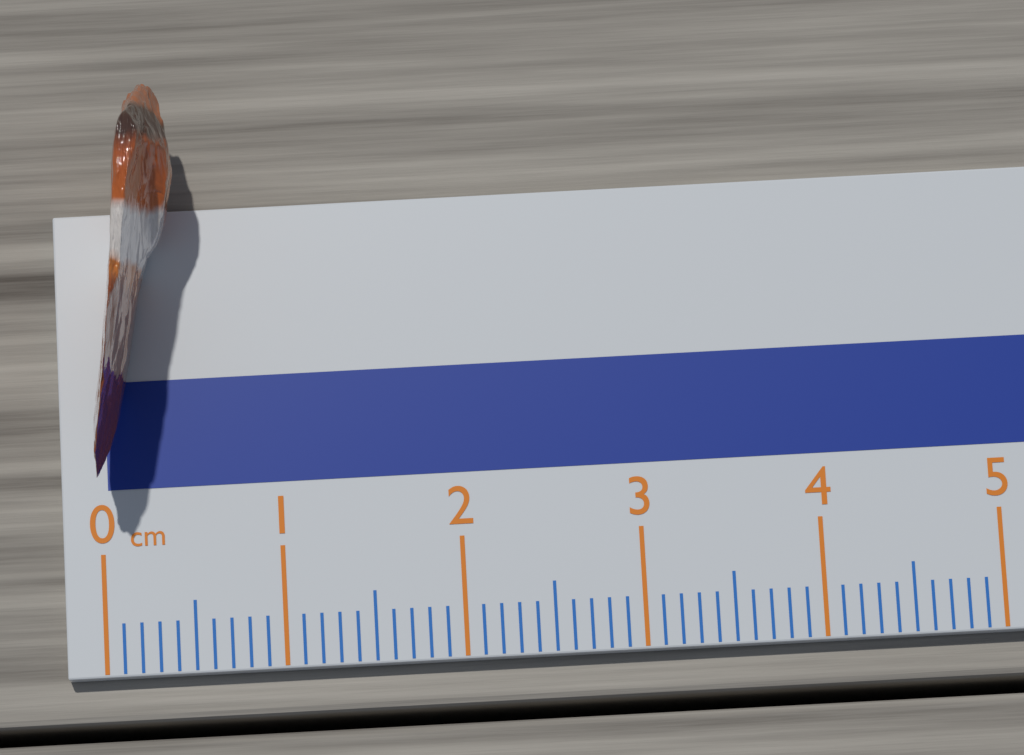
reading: 0.5 cm
